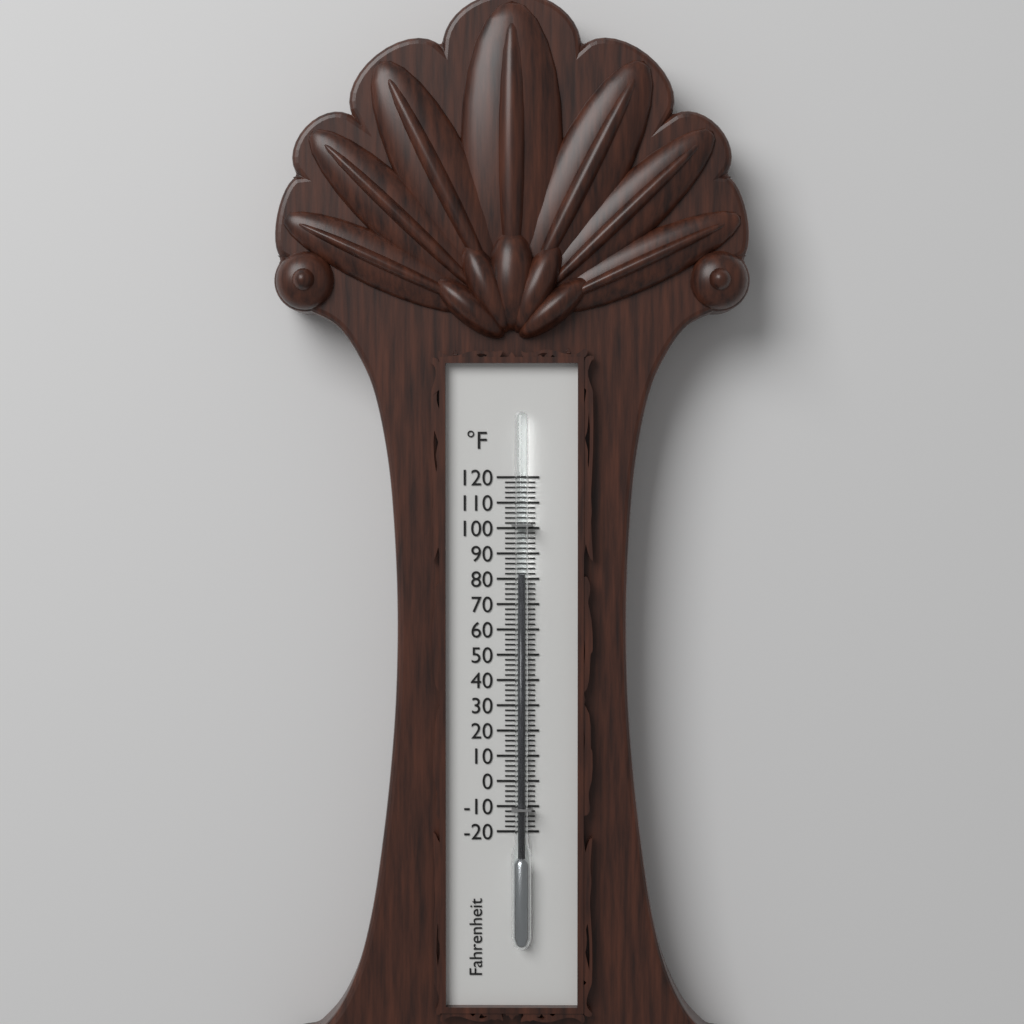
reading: 82 °F
